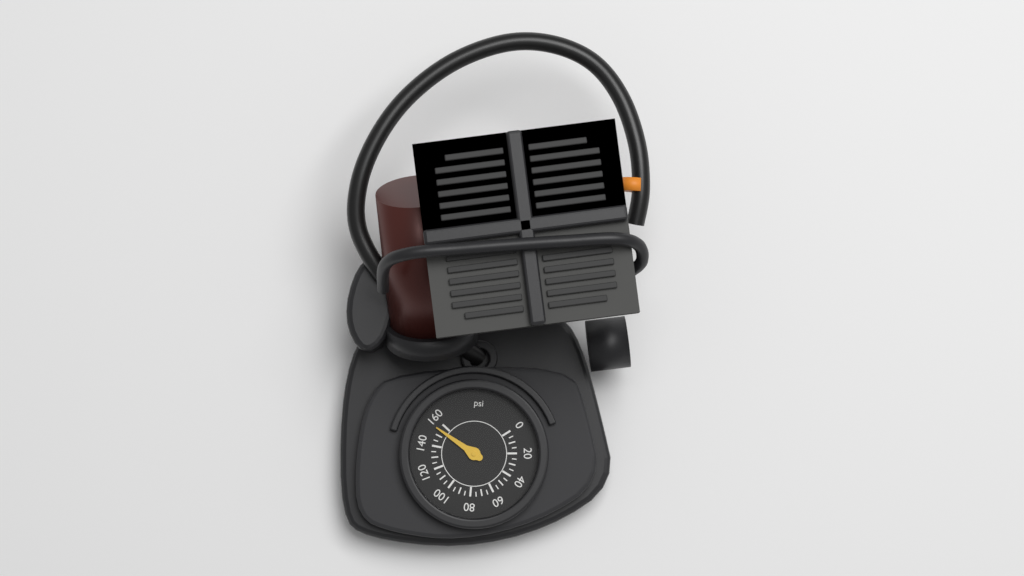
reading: 155 psi
